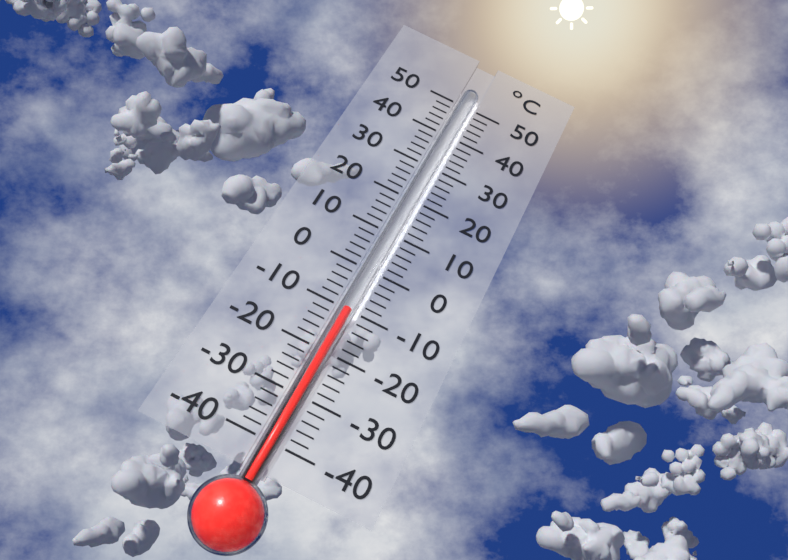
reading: -10 °C
